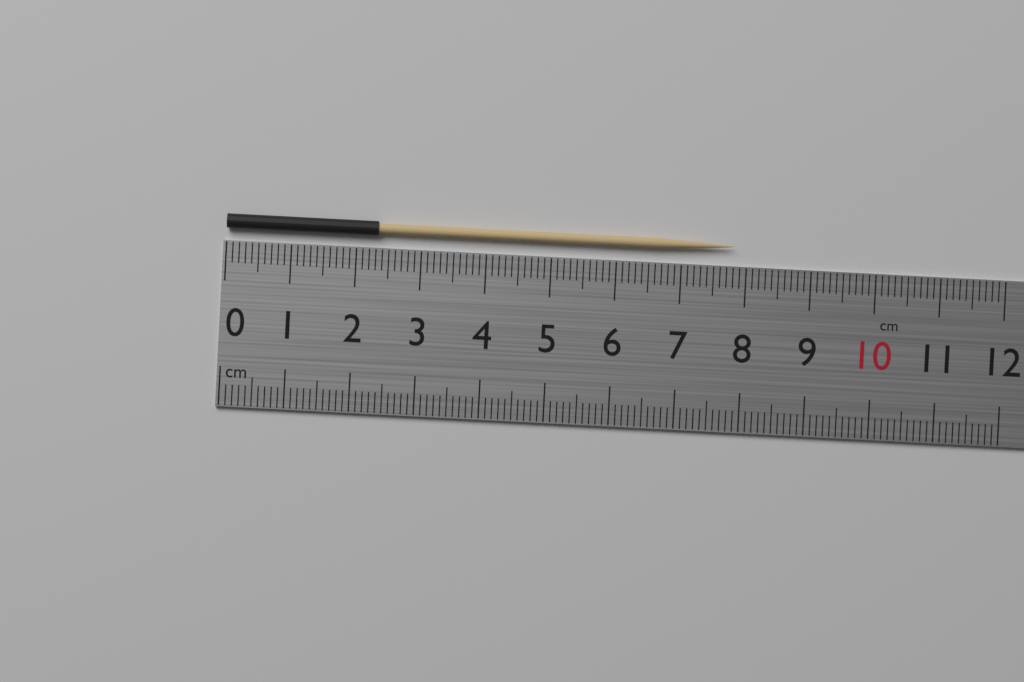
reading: 7.8 cm
